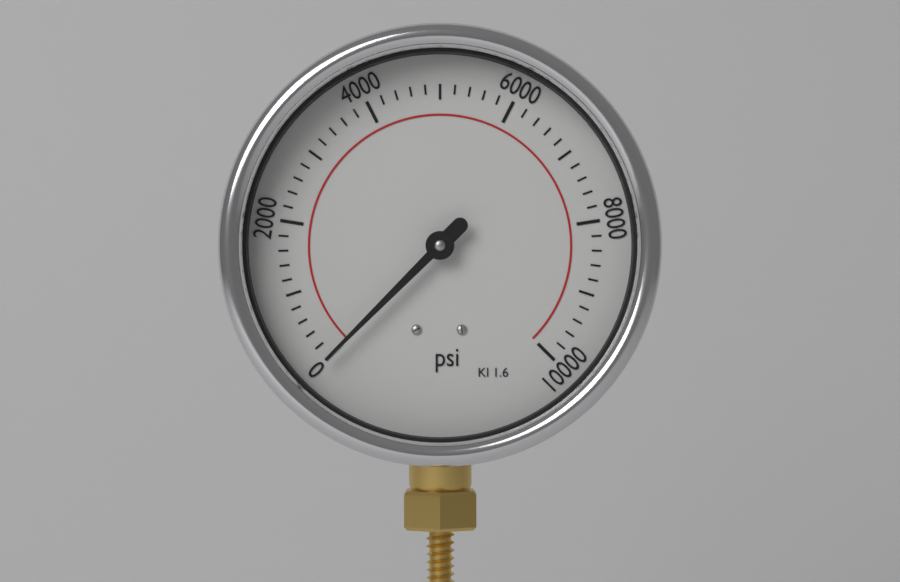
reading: 0 psi
